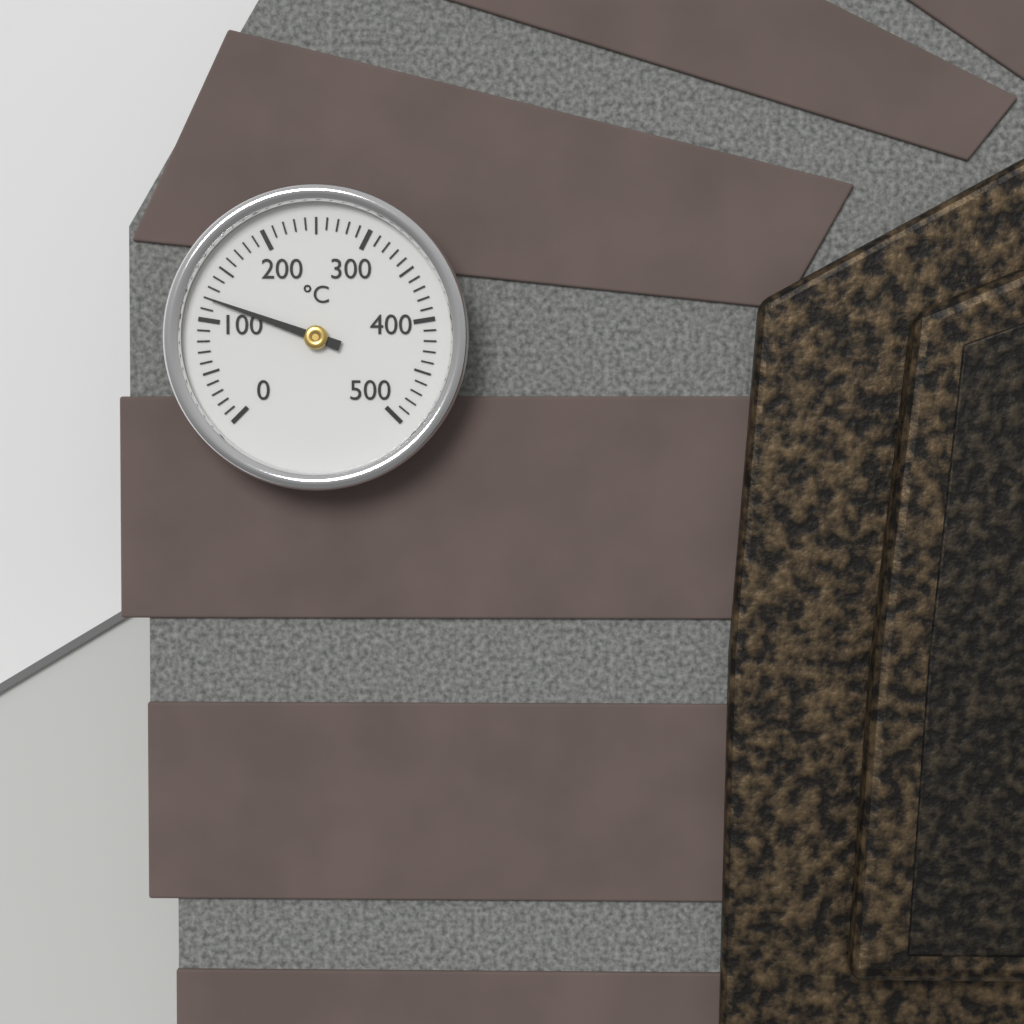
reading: 120 °C
